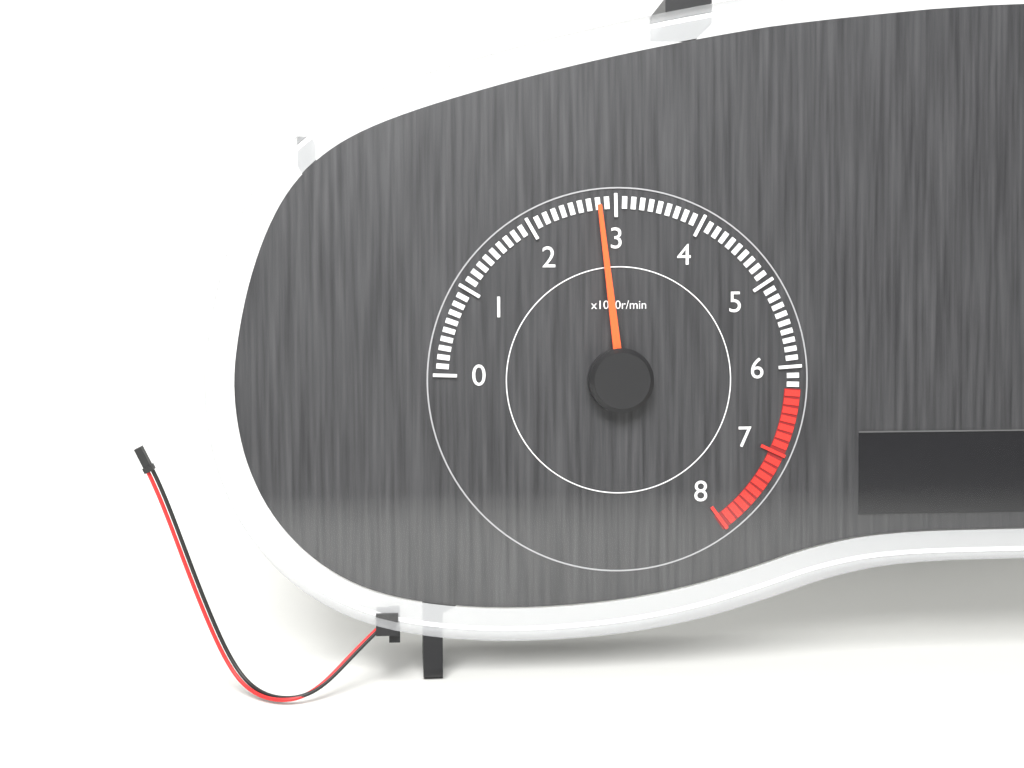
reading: 2800 r/min
